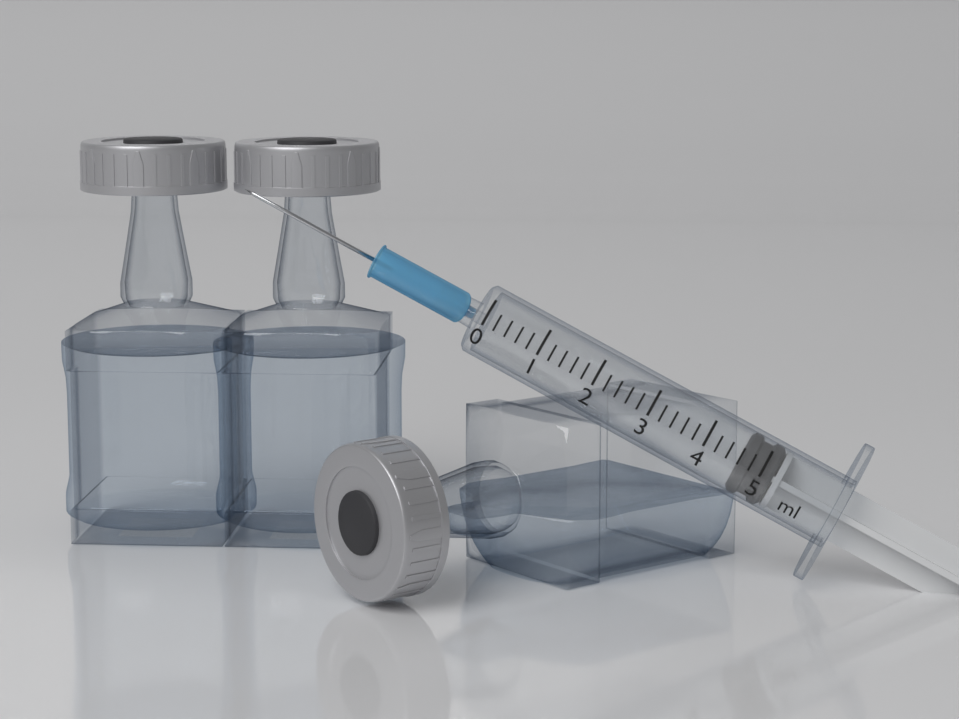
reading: 4.6 ml
